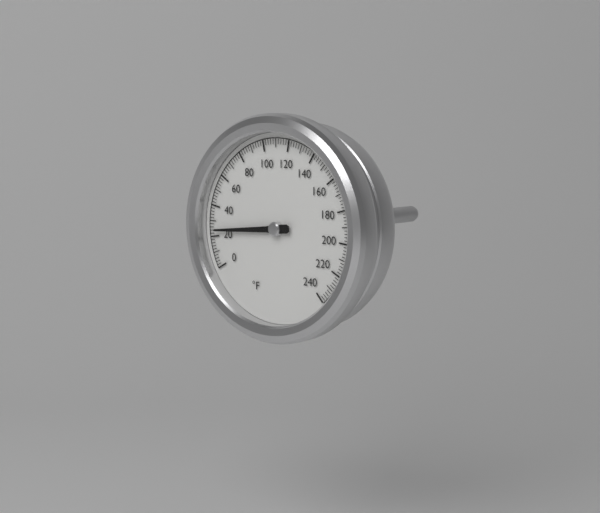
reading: 24 °F
